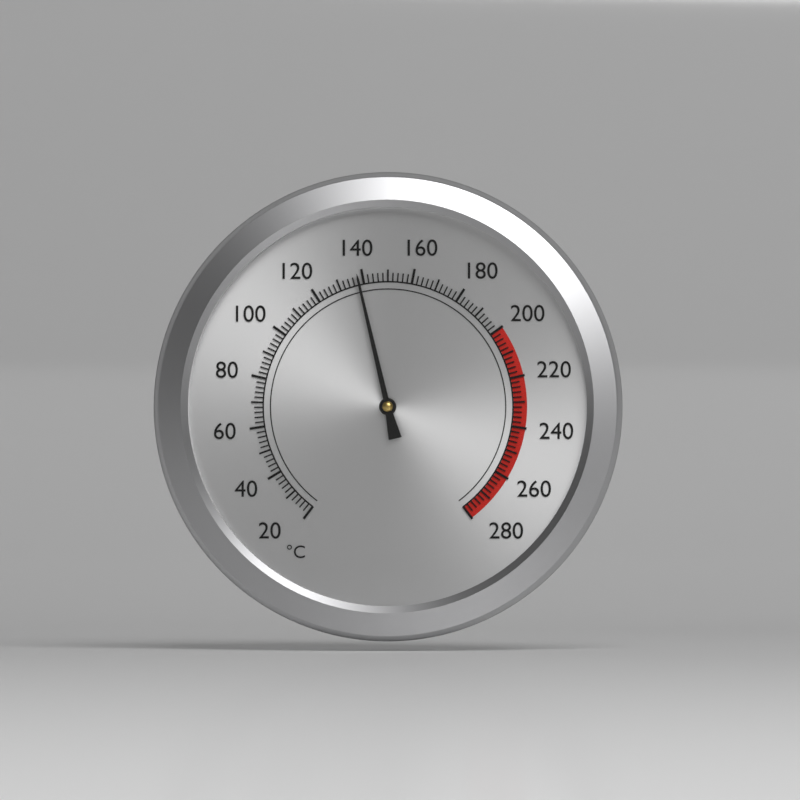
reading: 138 °C
